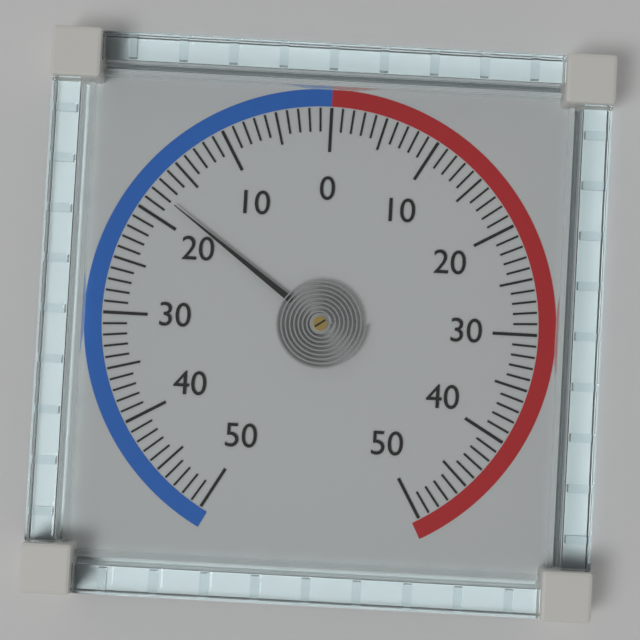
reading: -18 (no unit)
